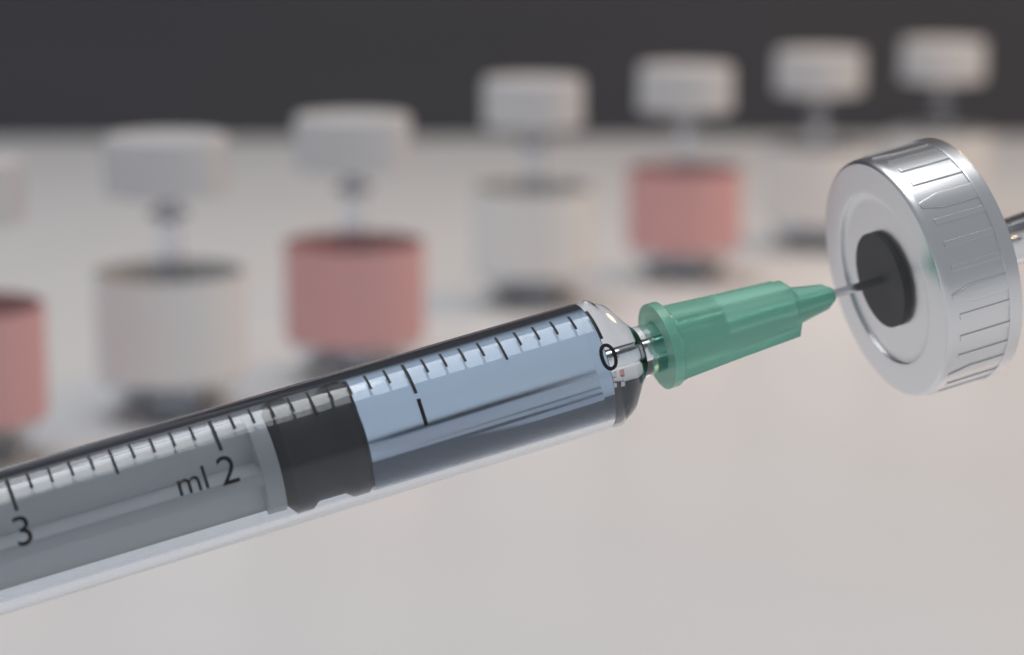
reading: 1.3 ml
